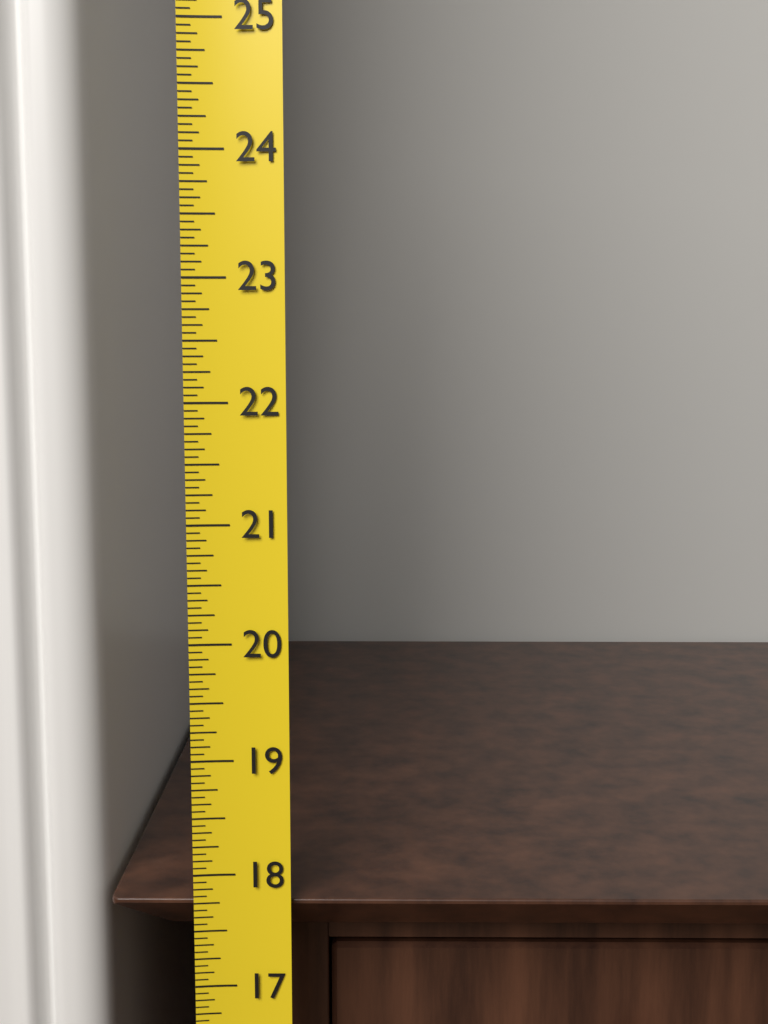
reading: 17.7500 (no unit)
